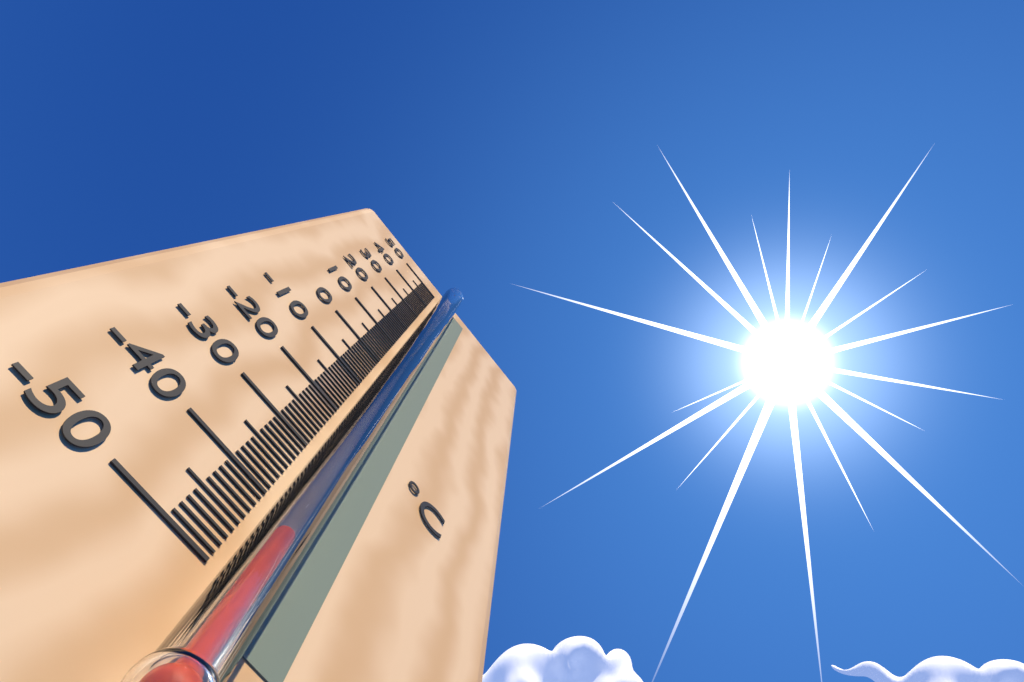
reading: -46 °C
